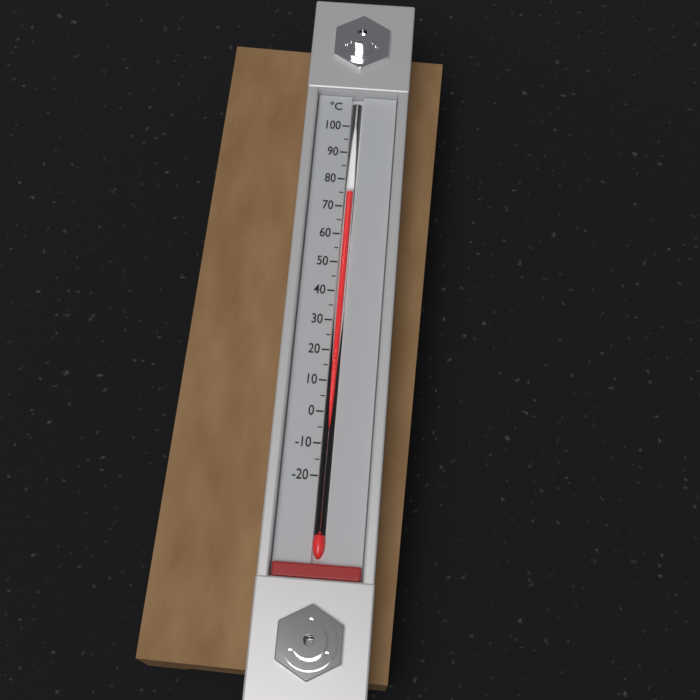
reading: 75 °C
